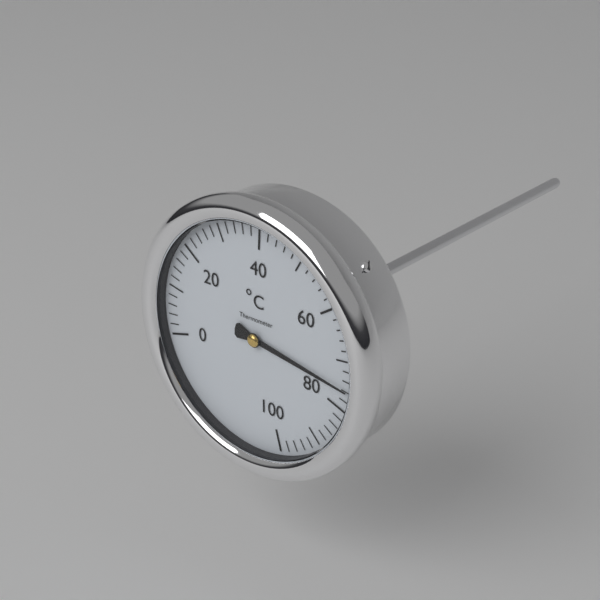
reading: 76 °C
